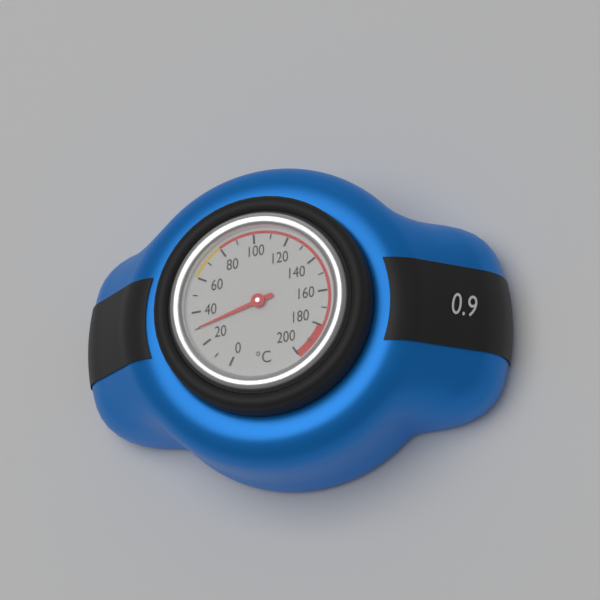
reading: 30 °C
